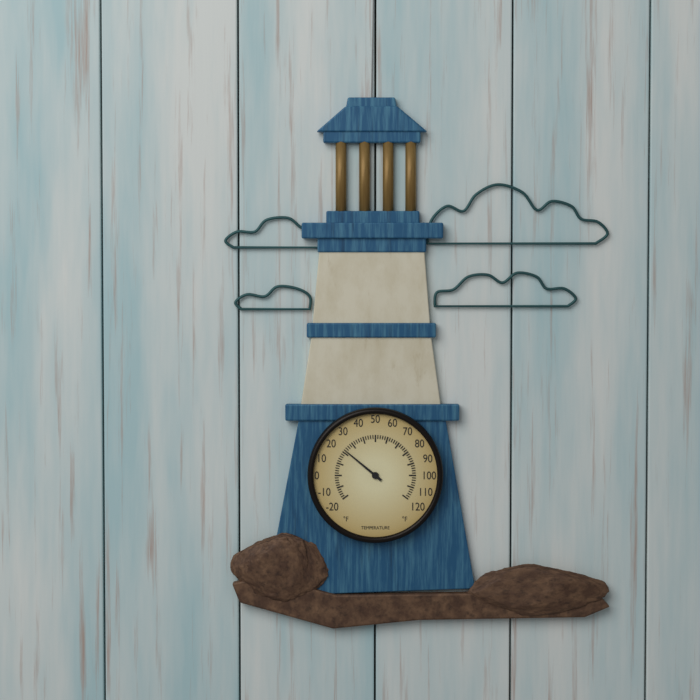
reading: 22 °F
